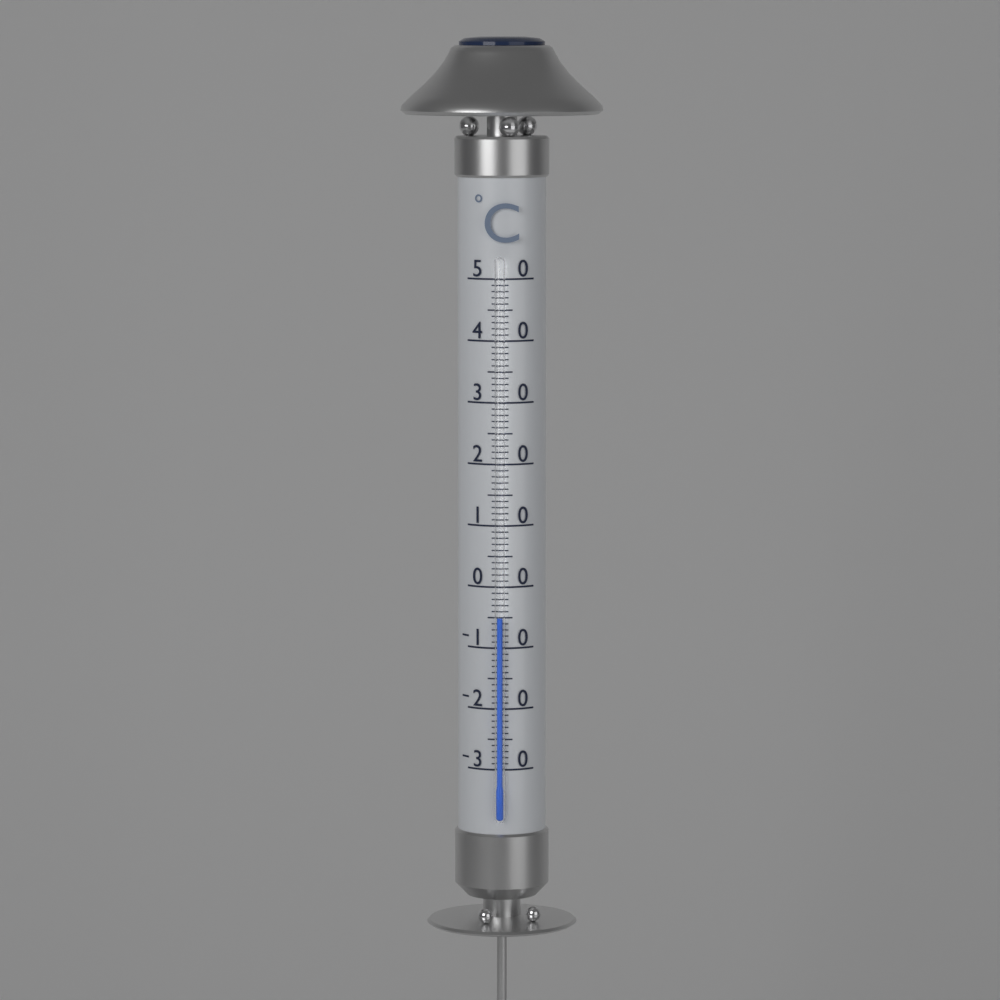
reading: -5 °C
